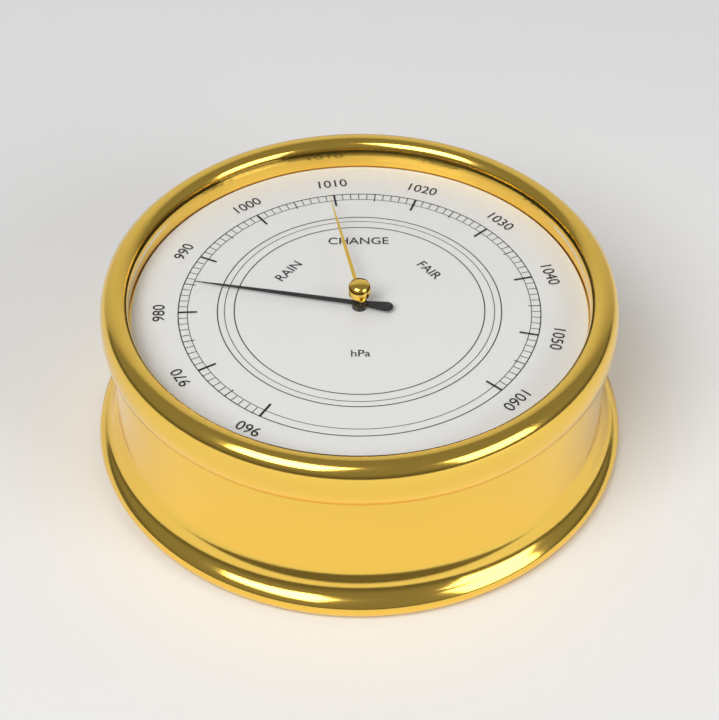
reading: 985 hPa
